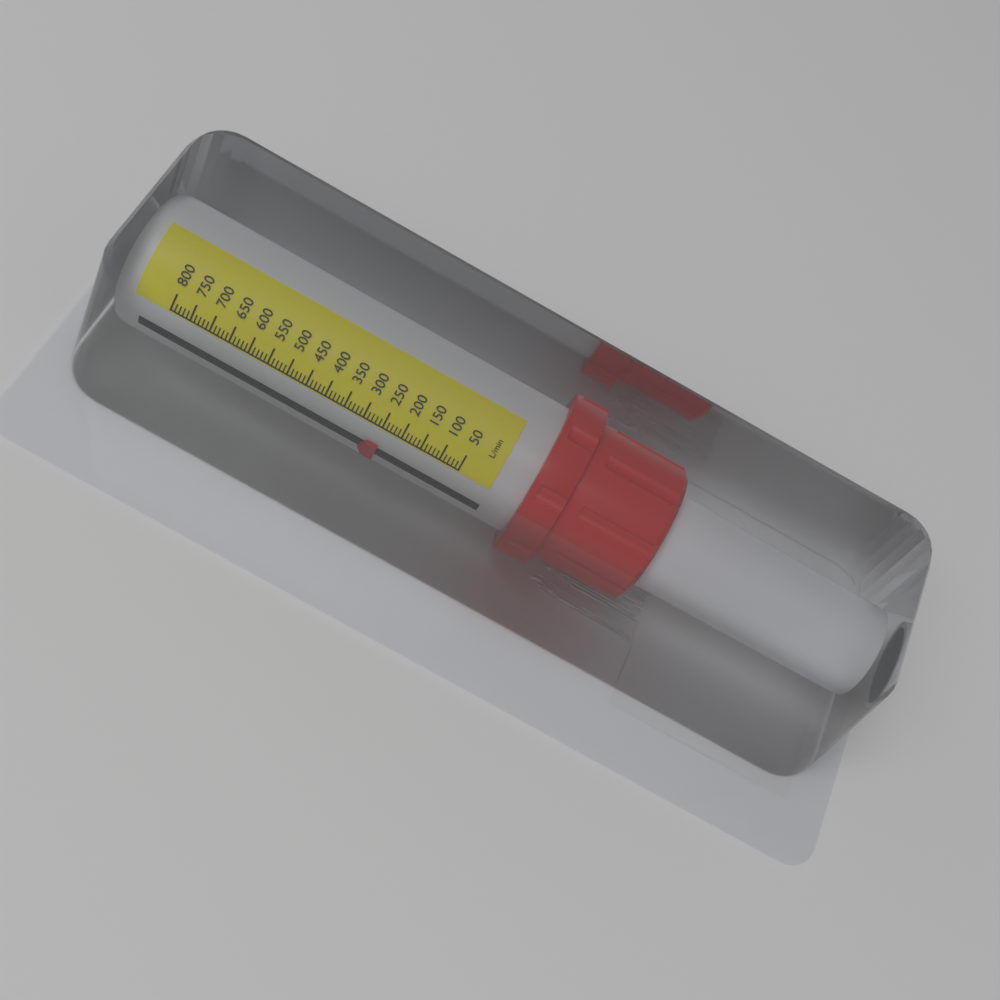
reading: 240 L/min
